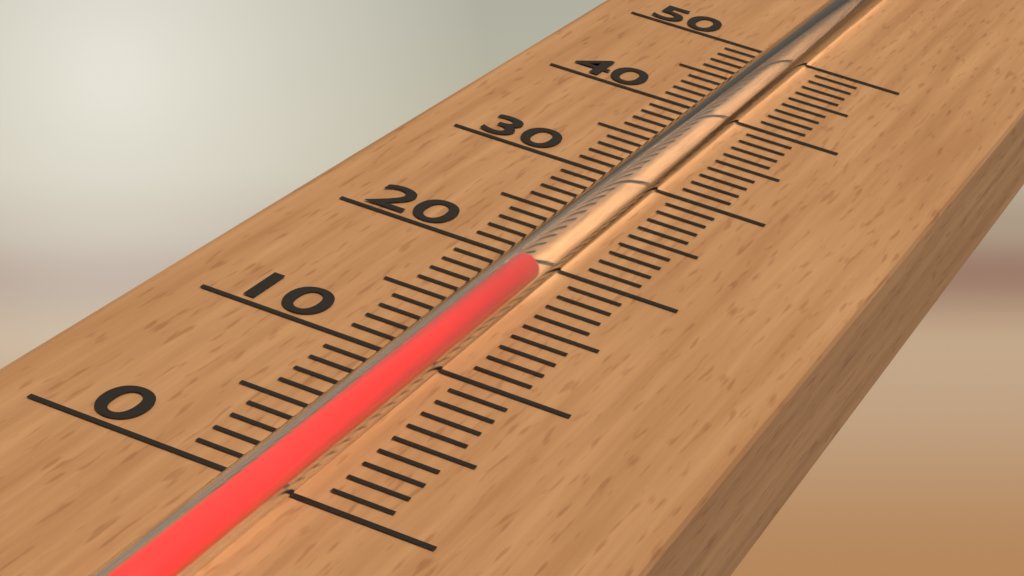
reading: 17 (no unit)
